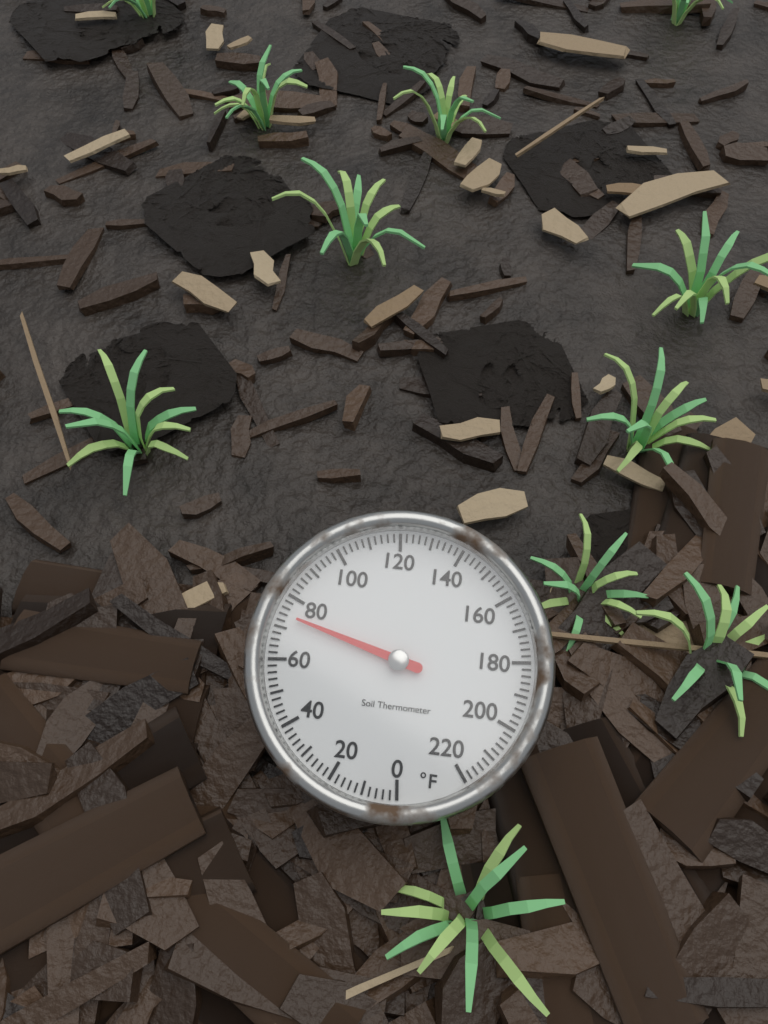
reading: 74 °F
